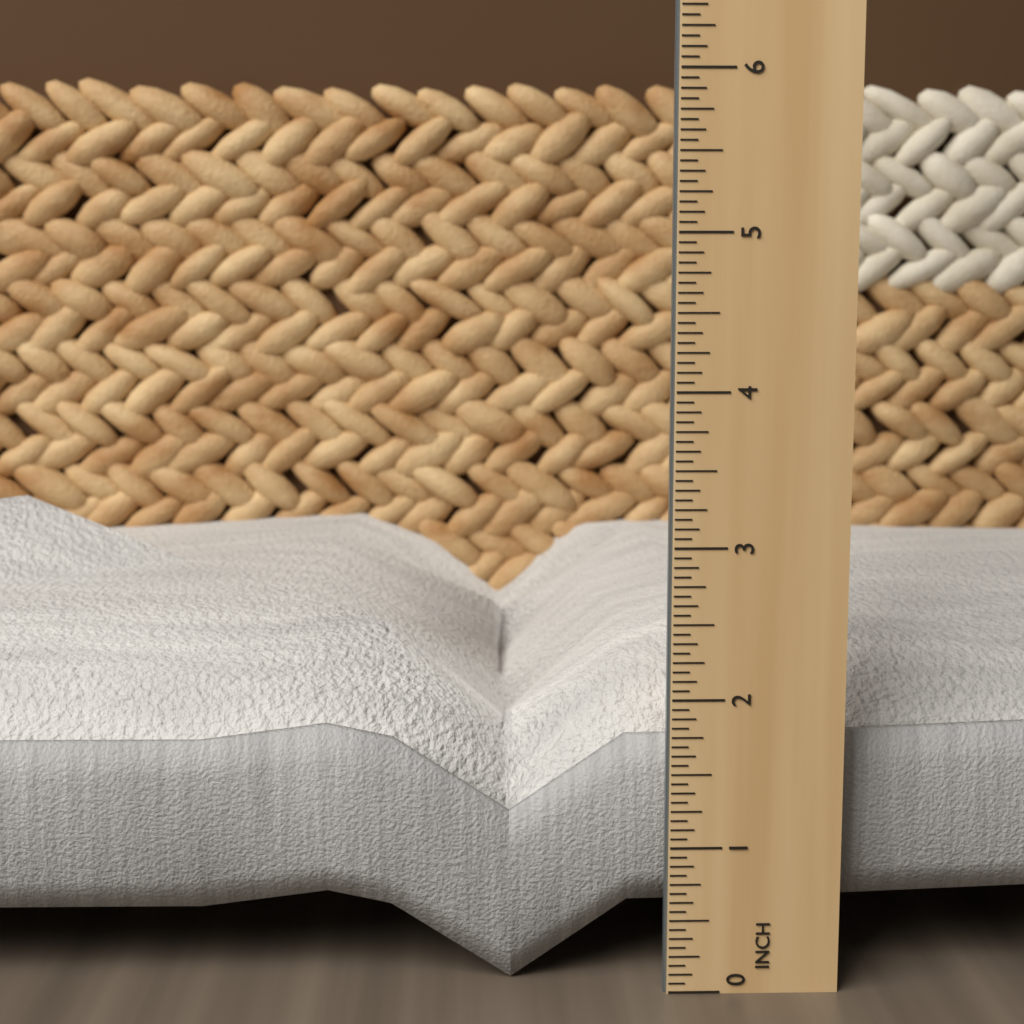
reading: 3.3125 in
